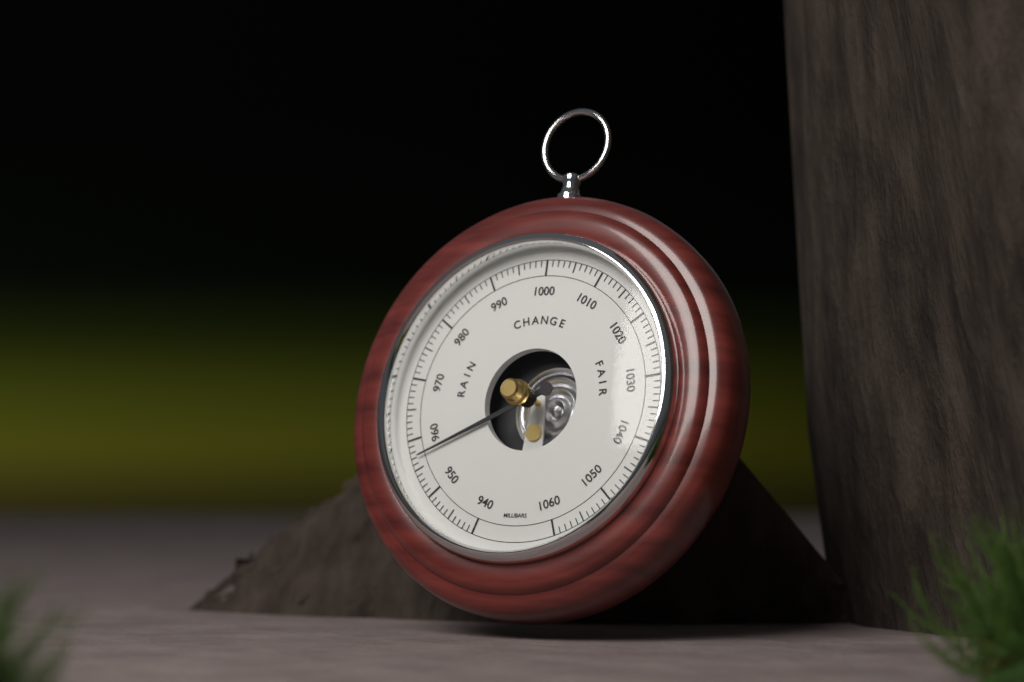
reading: 957 mbar
